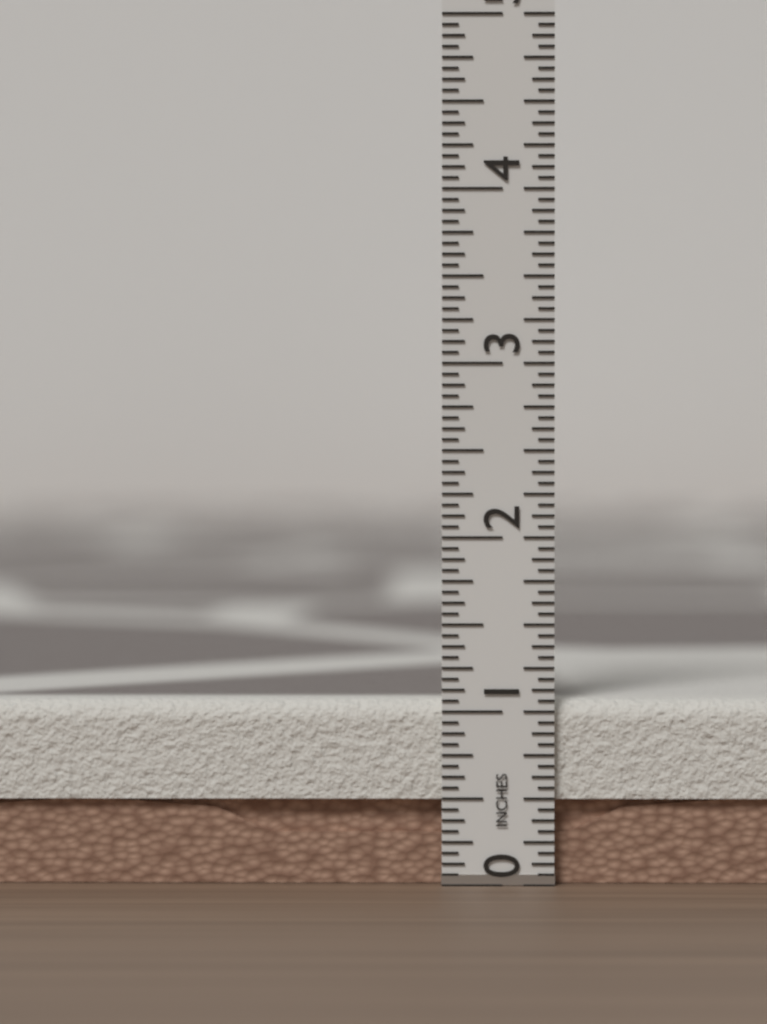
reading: 1.0625 in
